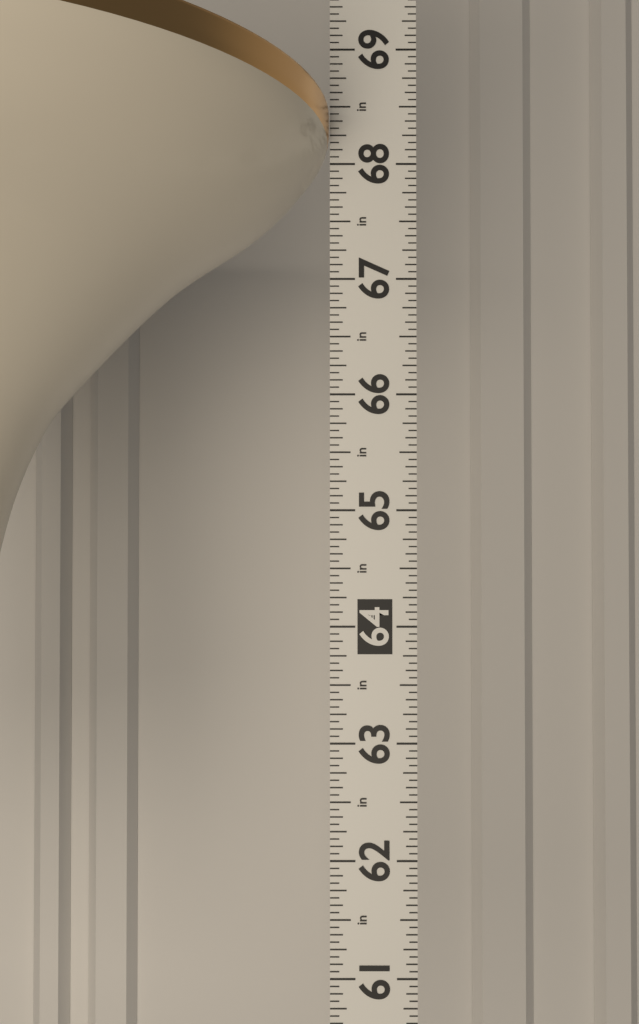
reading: 68.4375 in
